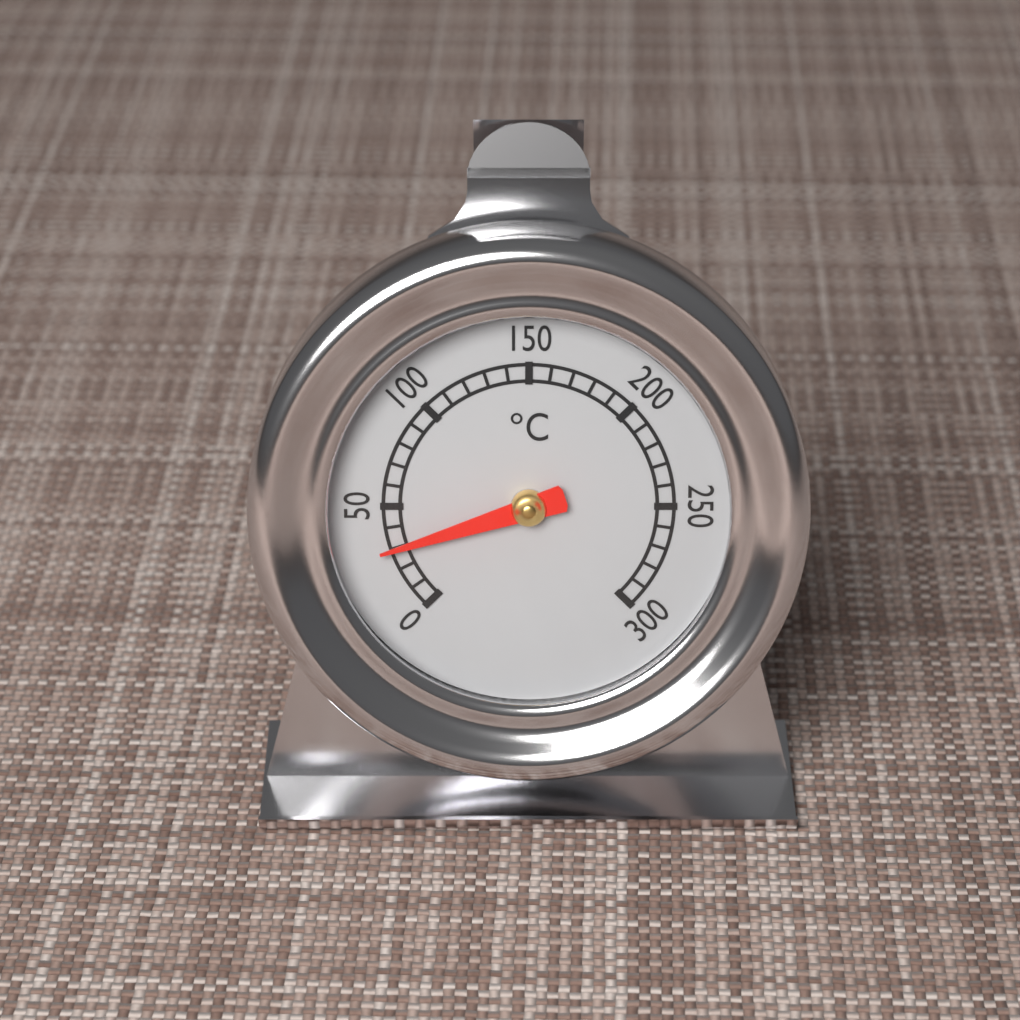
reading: 30 °C
